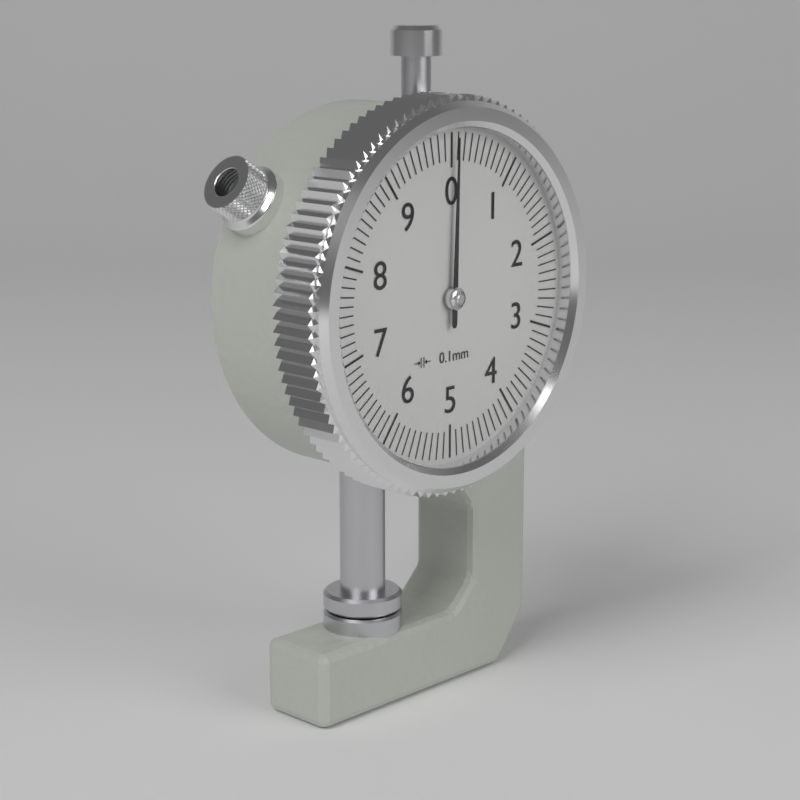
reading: 0.05 mm
